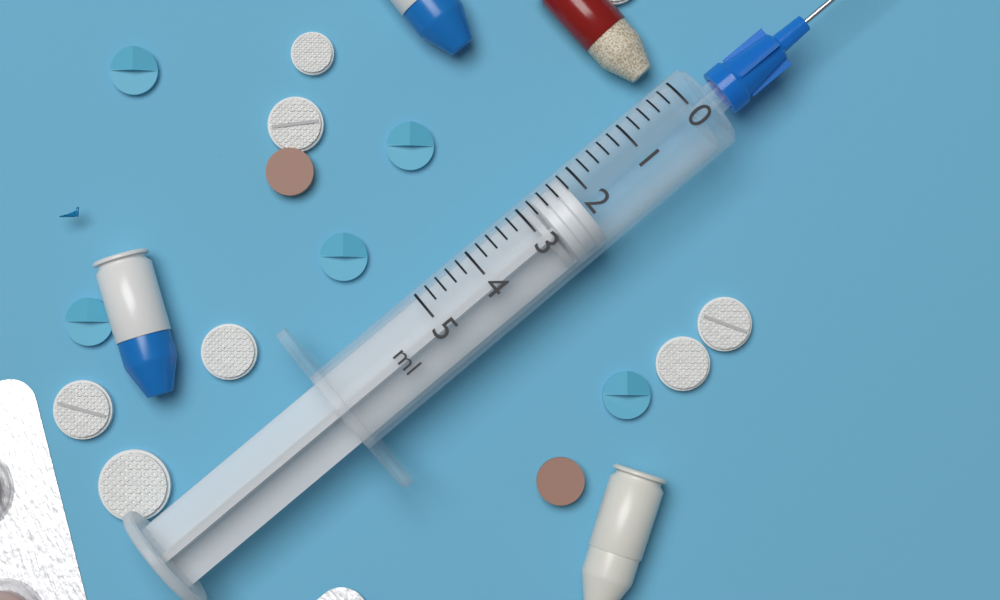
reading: 2.2 ml
